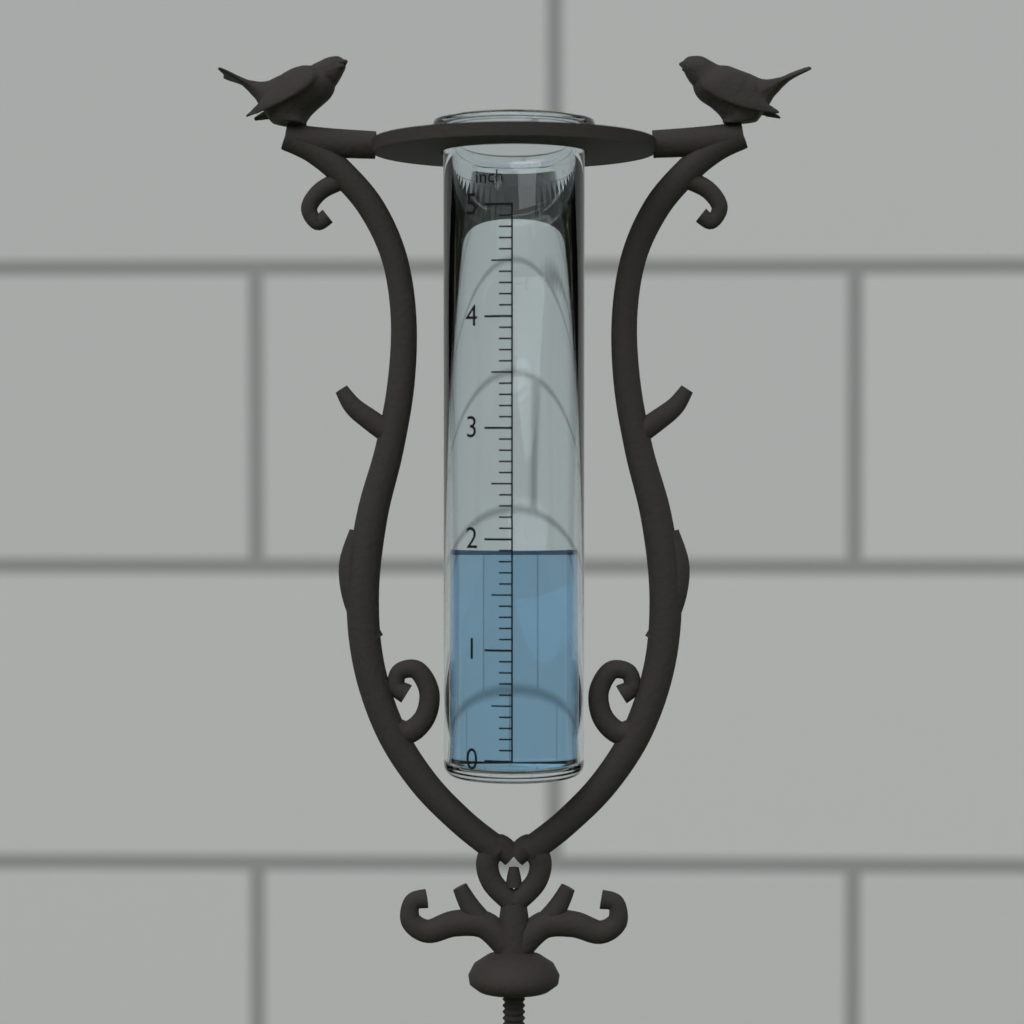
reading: 1.9 inch
